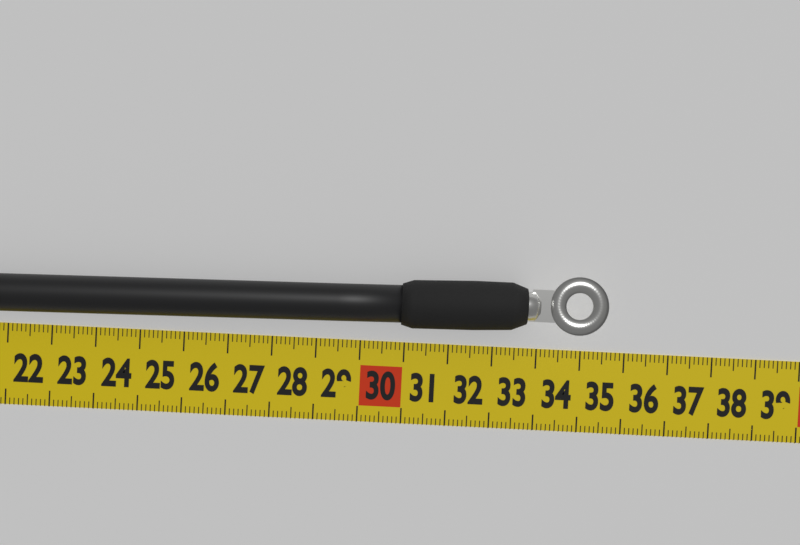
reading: 35.5 cm
